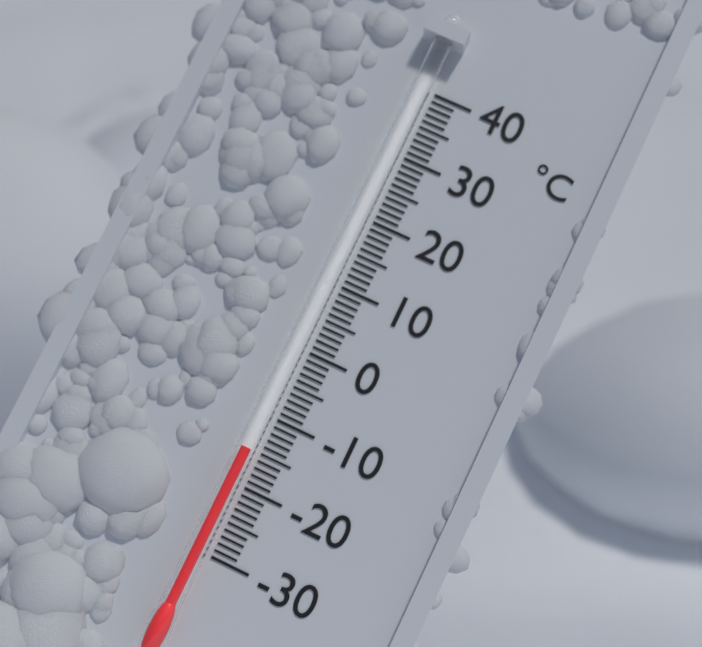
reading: -15 °C
